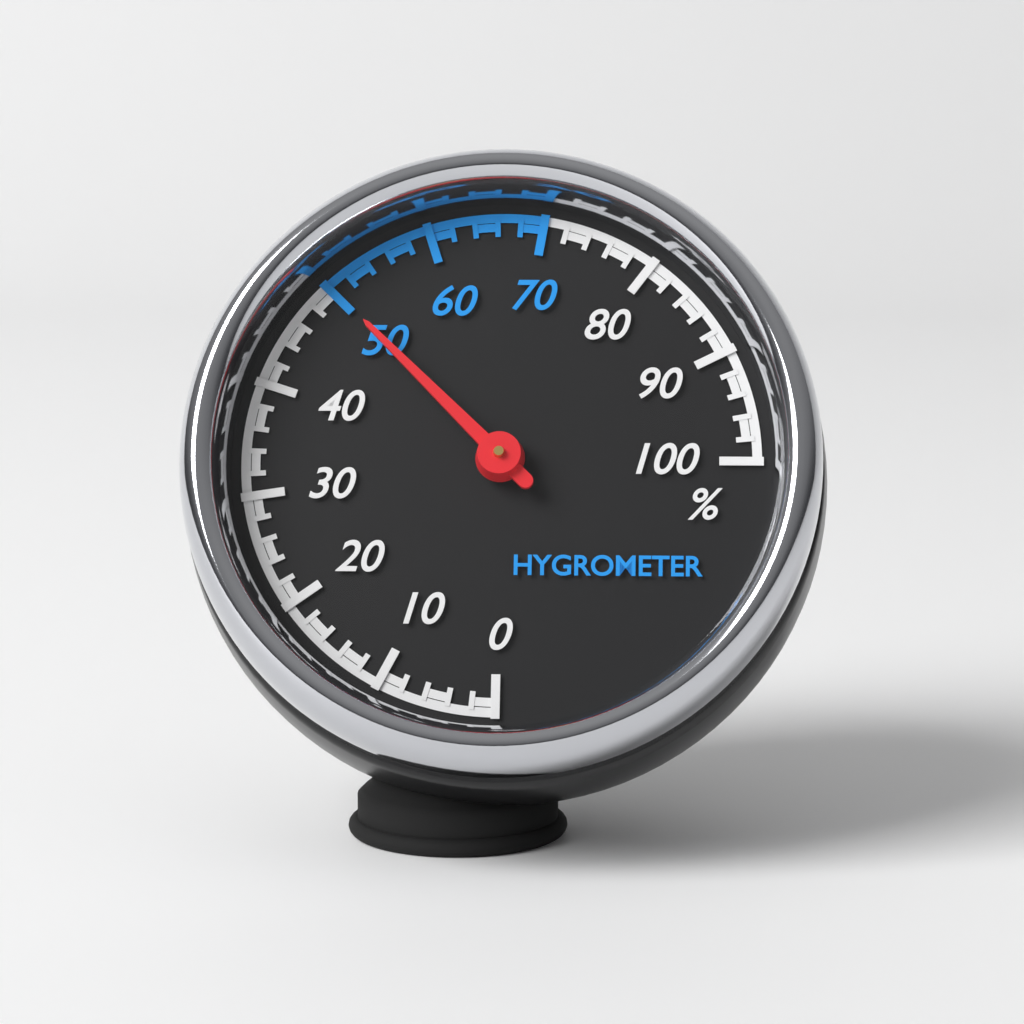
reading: 50 %
